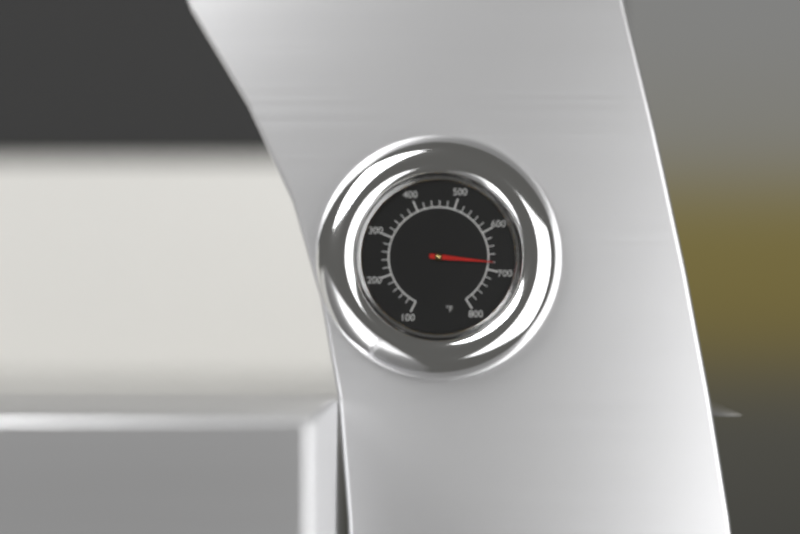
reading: 680 °F
